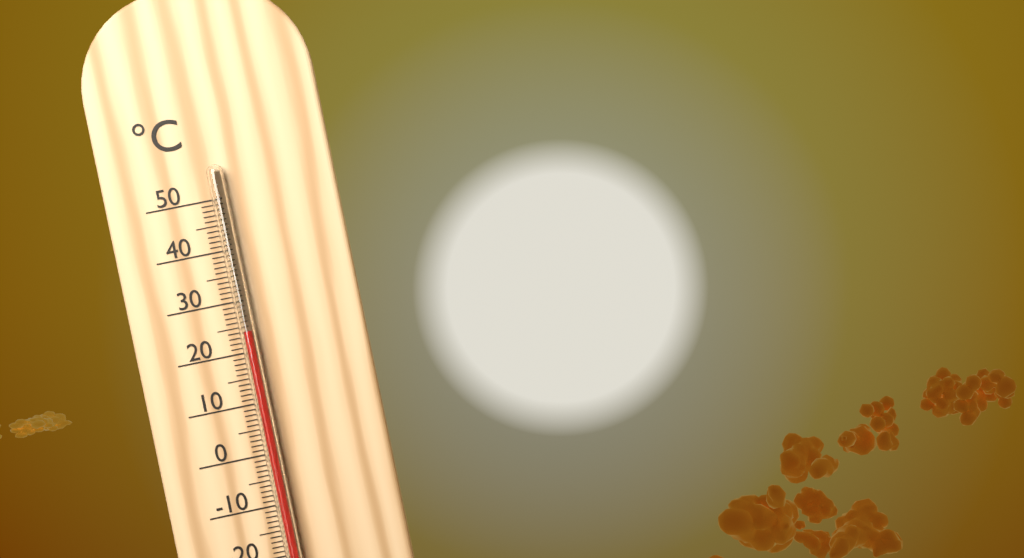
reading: 24 °C
